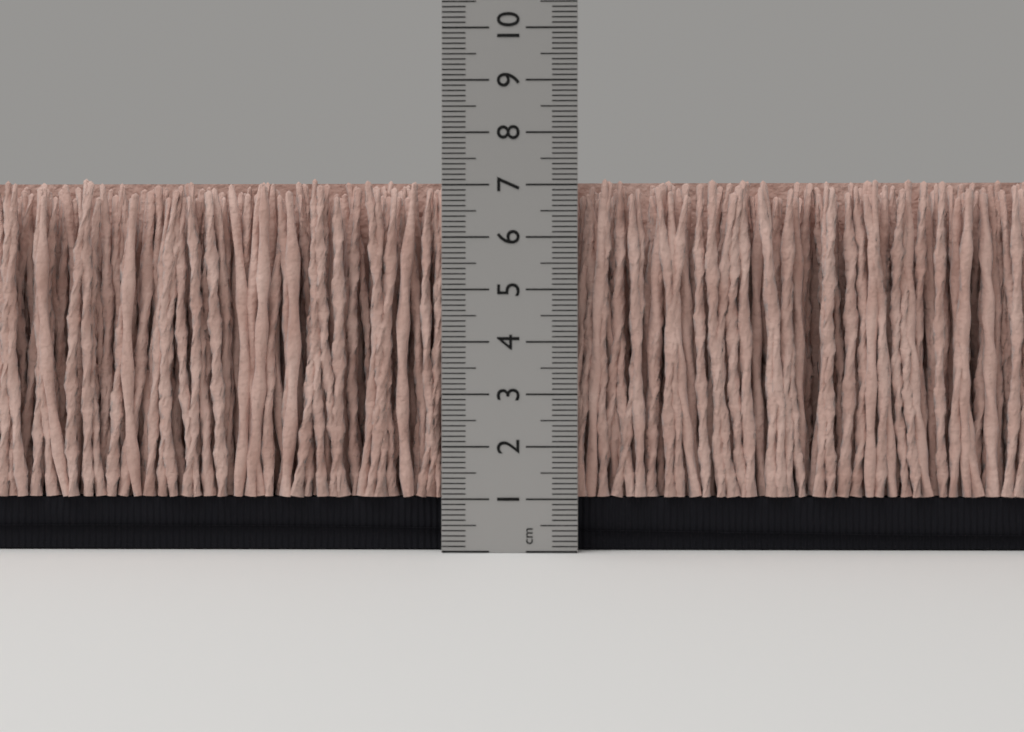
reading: 7.2 cm
